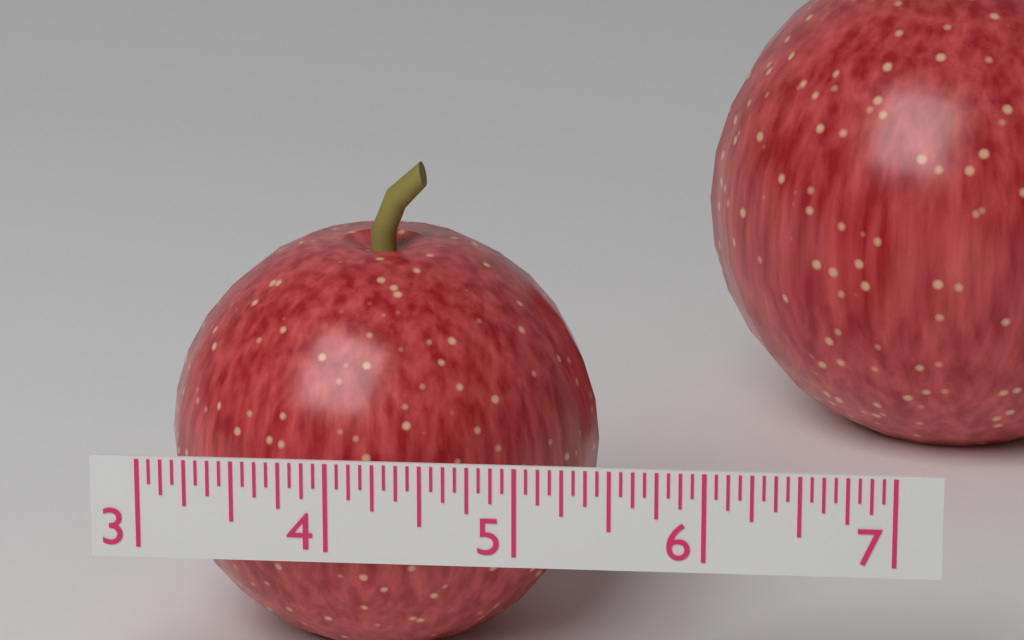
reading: 5.3750 (no unit)
